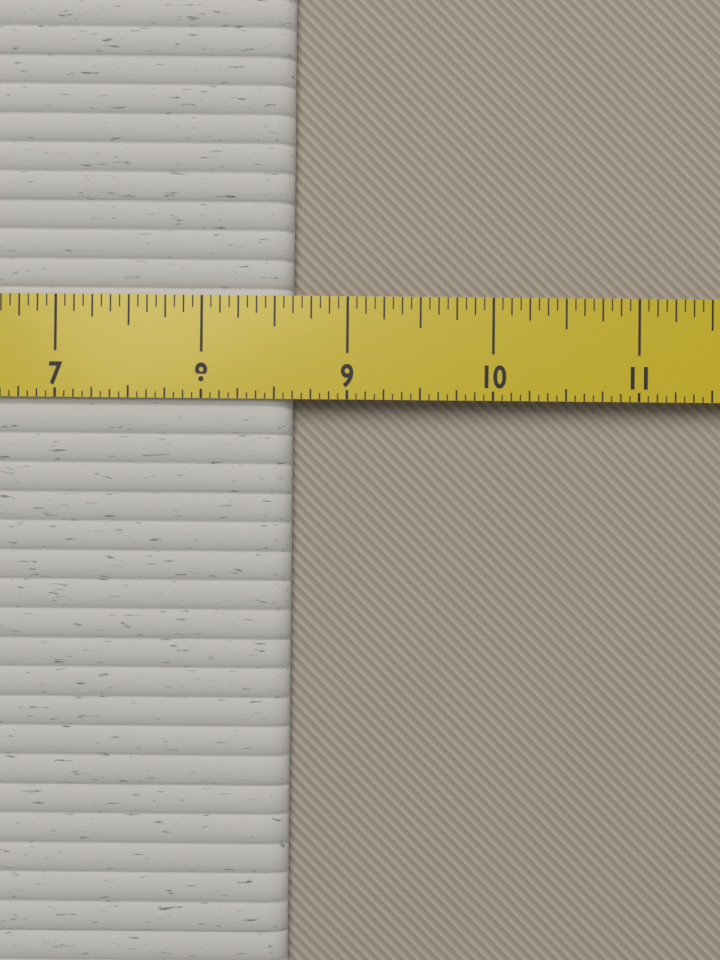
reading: 8.6250 in
